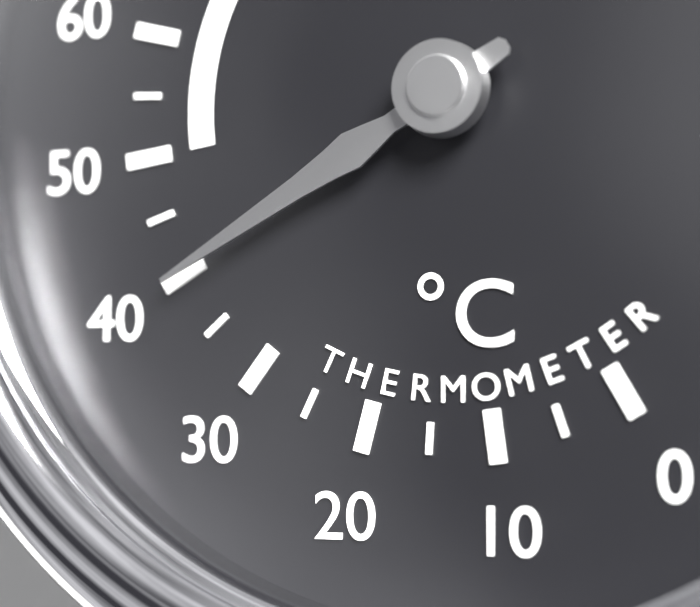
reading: 40 °C
